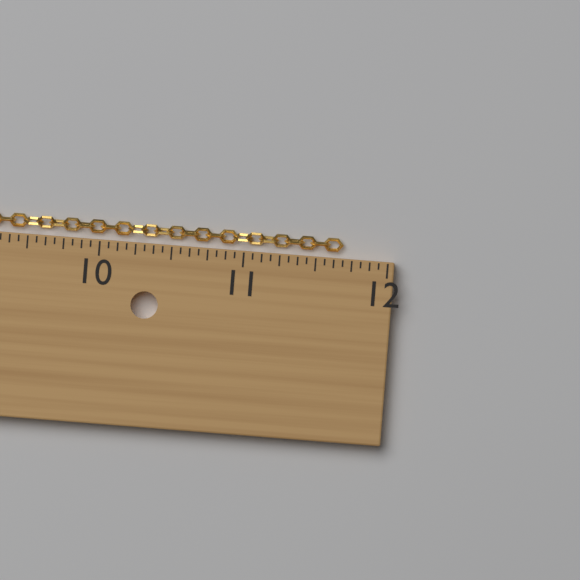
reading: 11.6875 in
